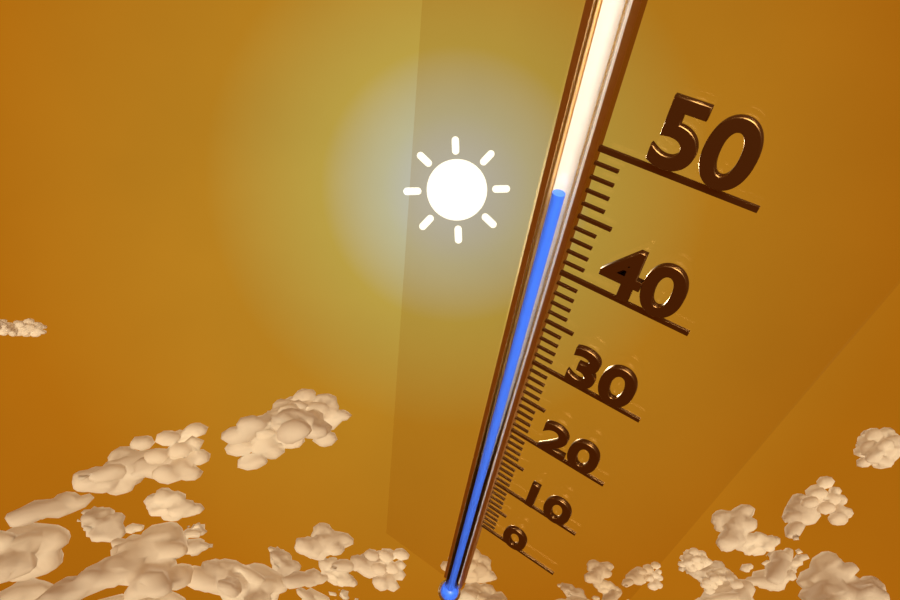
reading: 46 (no unit)
